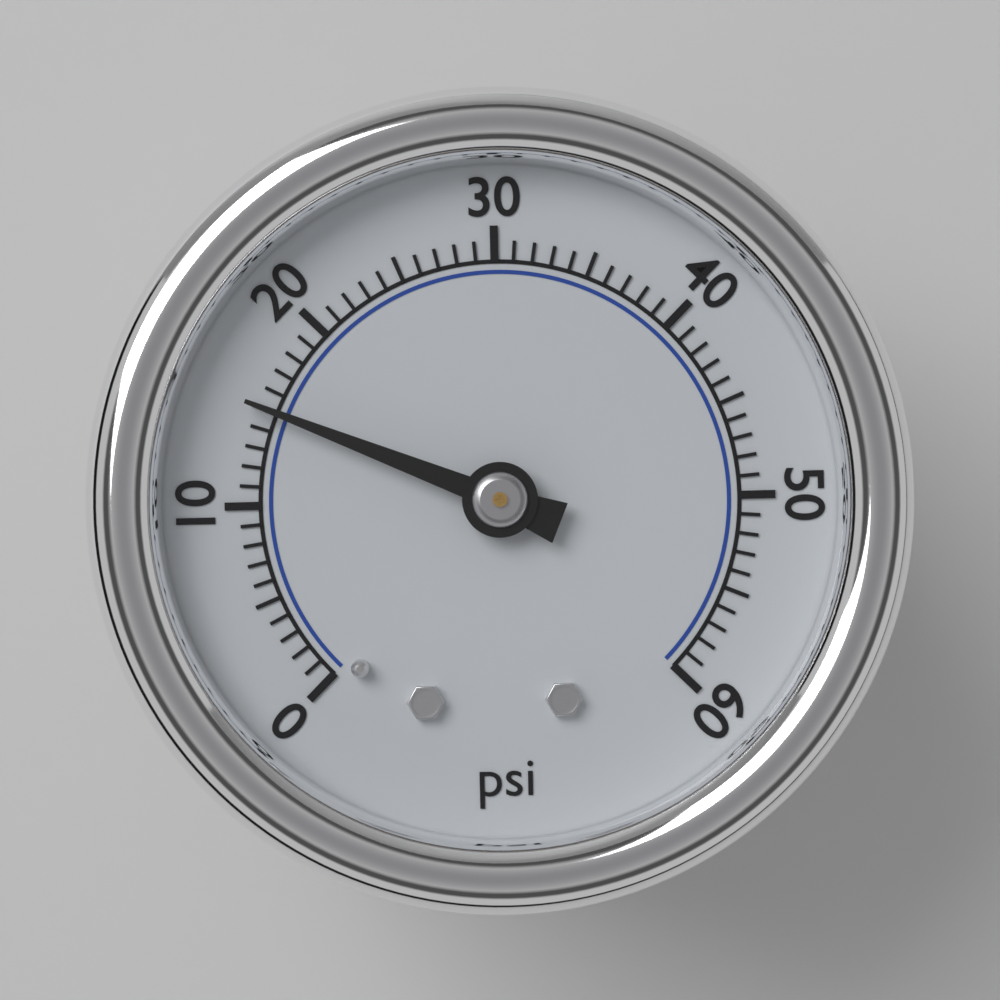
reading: 15 psi
